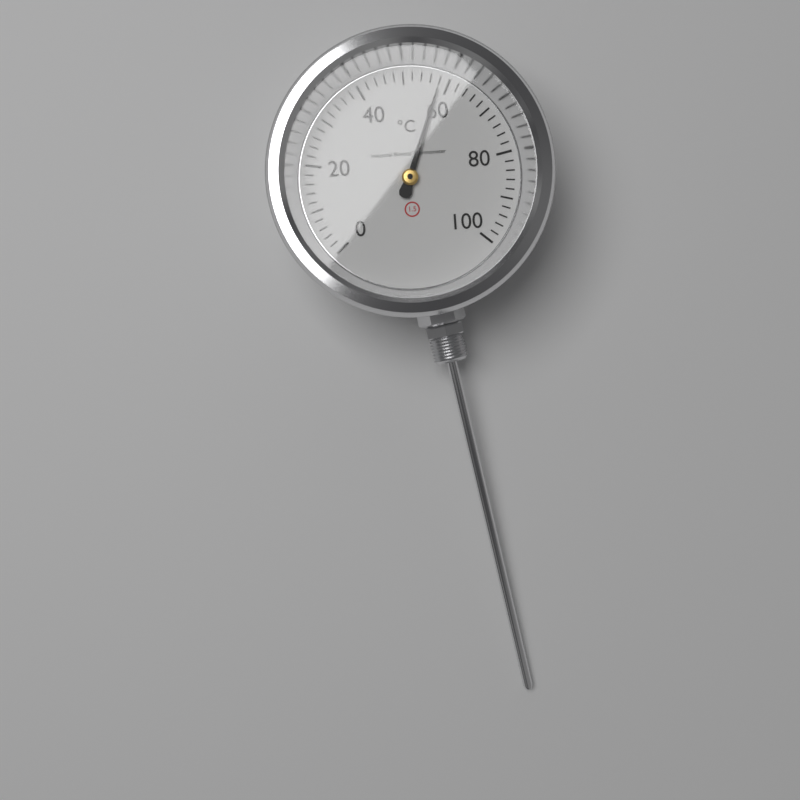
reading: 58 °C
